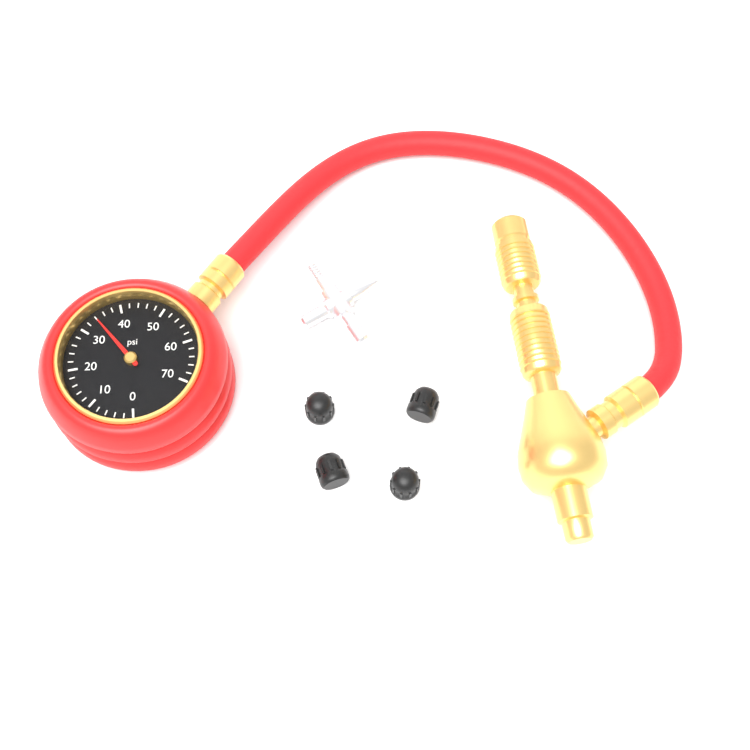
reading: 34 psi
